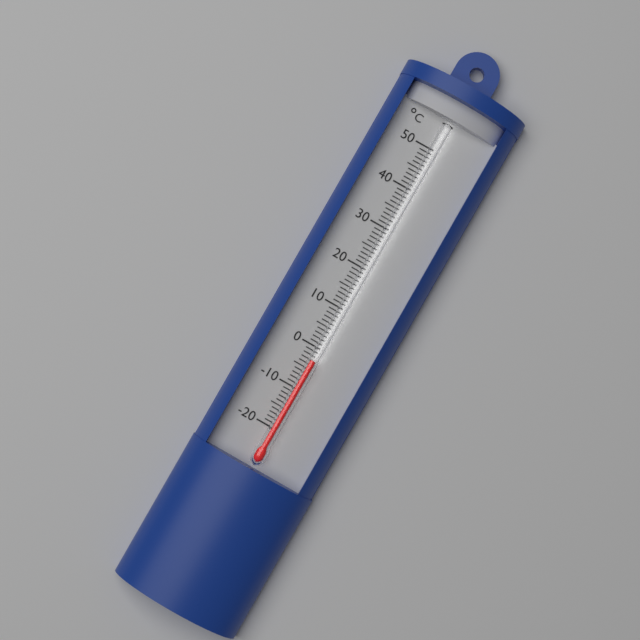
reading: -3 °C
